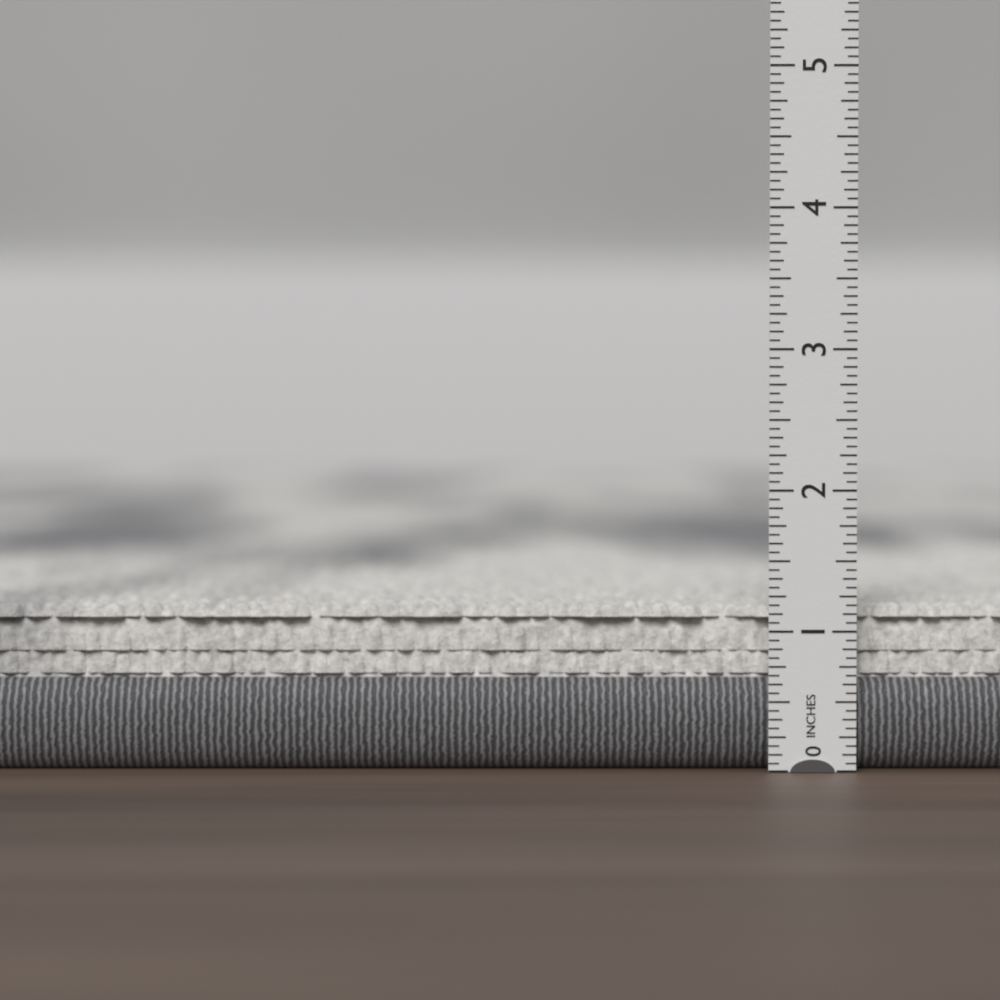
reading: 1.1875 in
